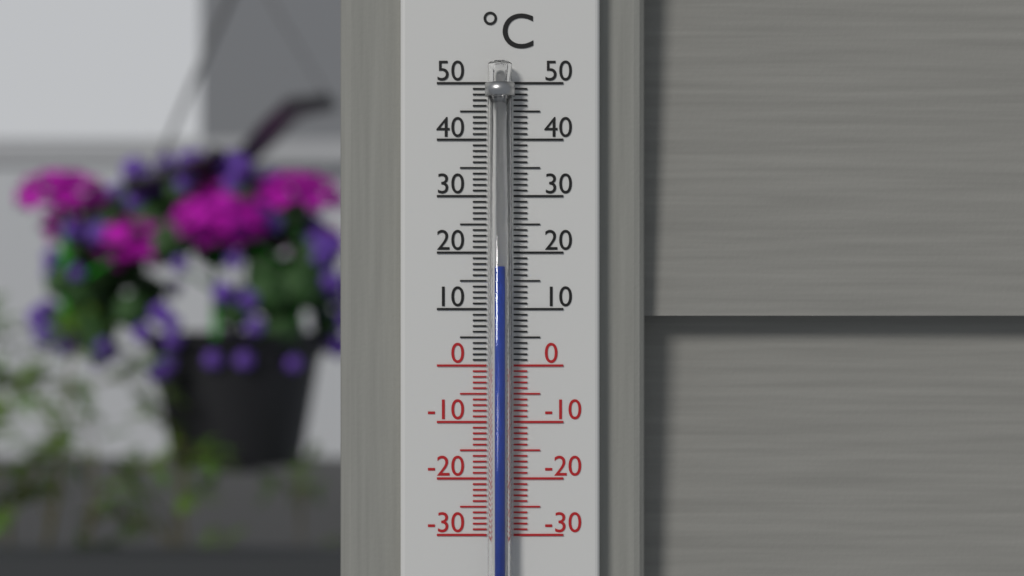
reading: 17.5 °C
